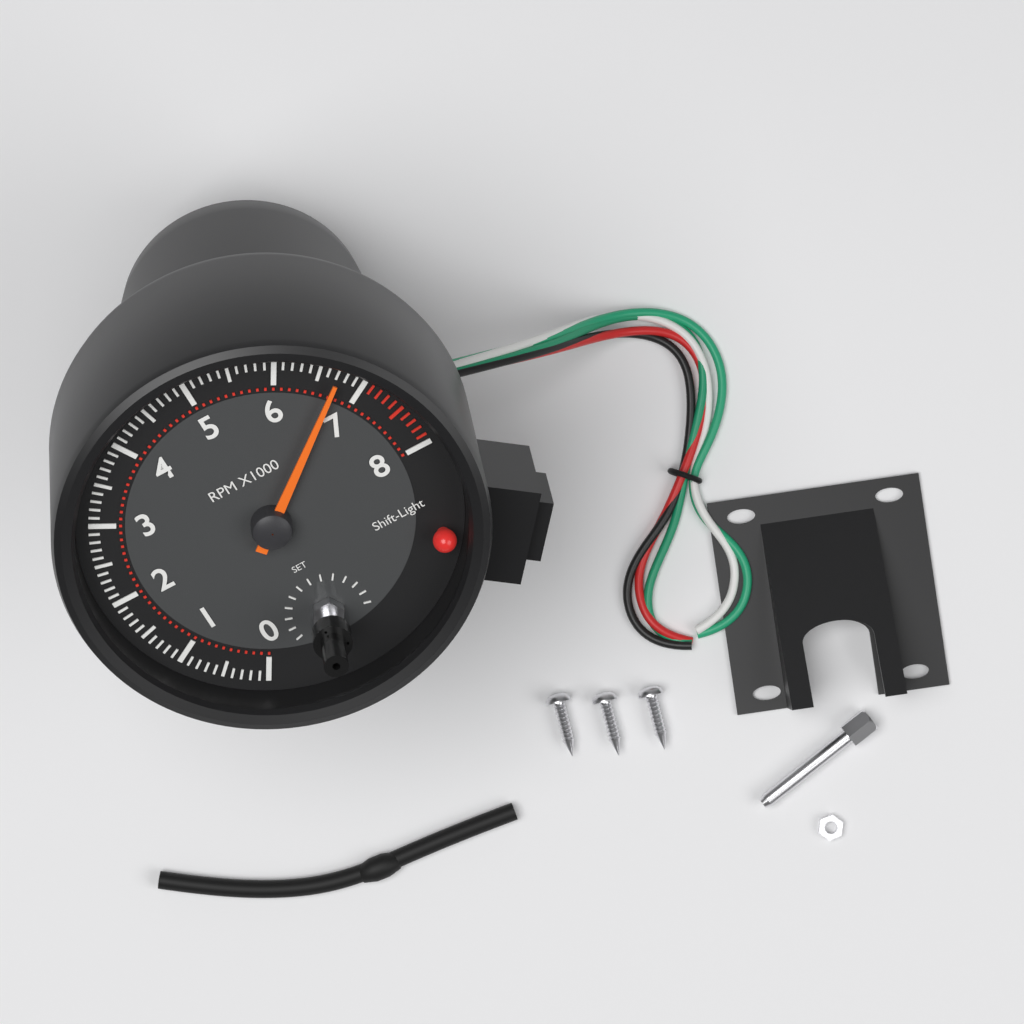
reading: 6700 RPM
